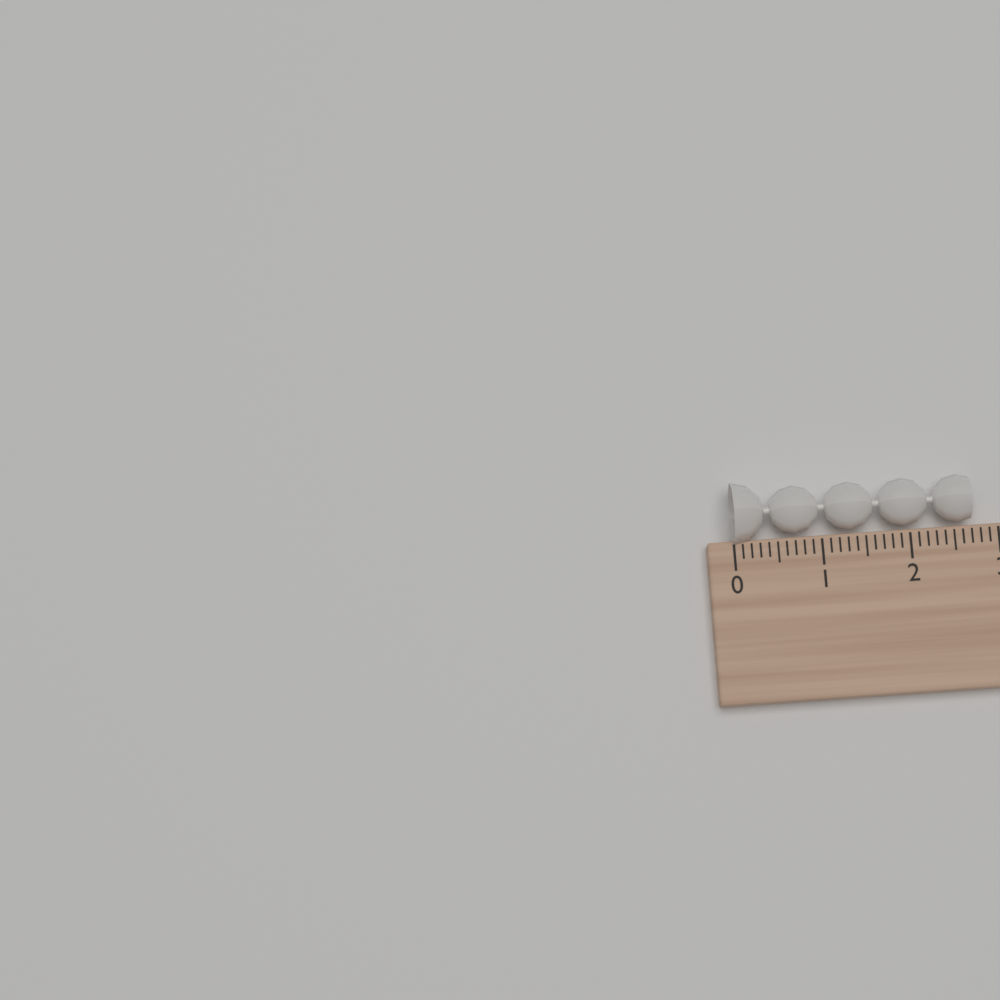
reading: 2.7 (no unit)
